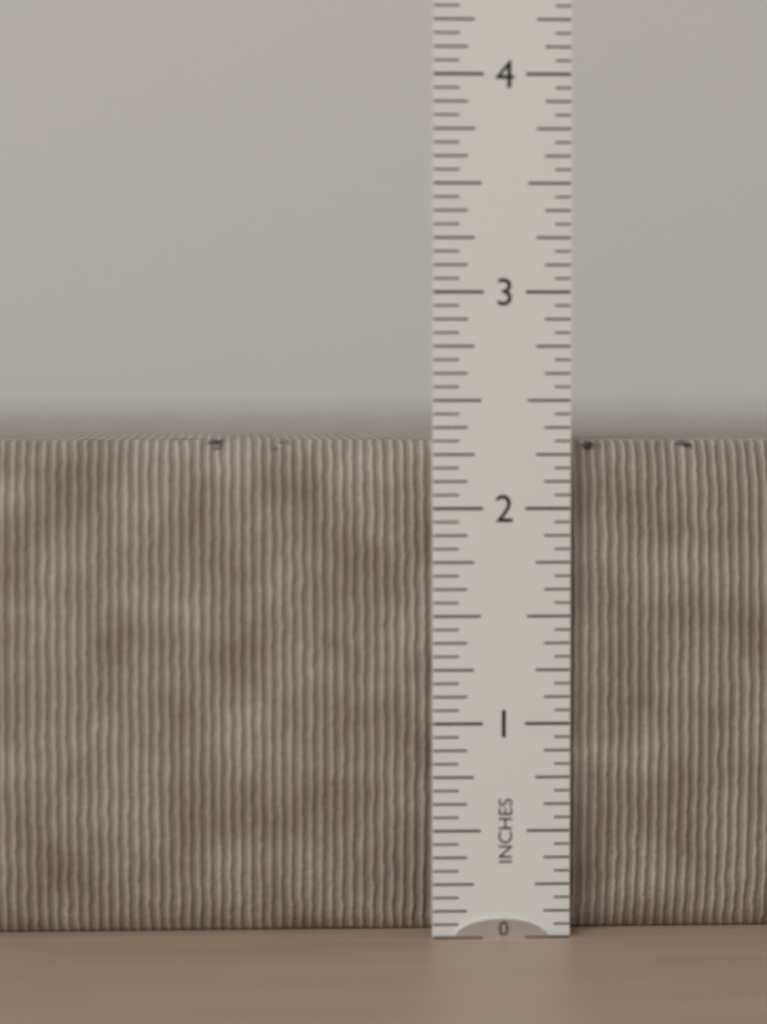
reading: 2.3125 in
